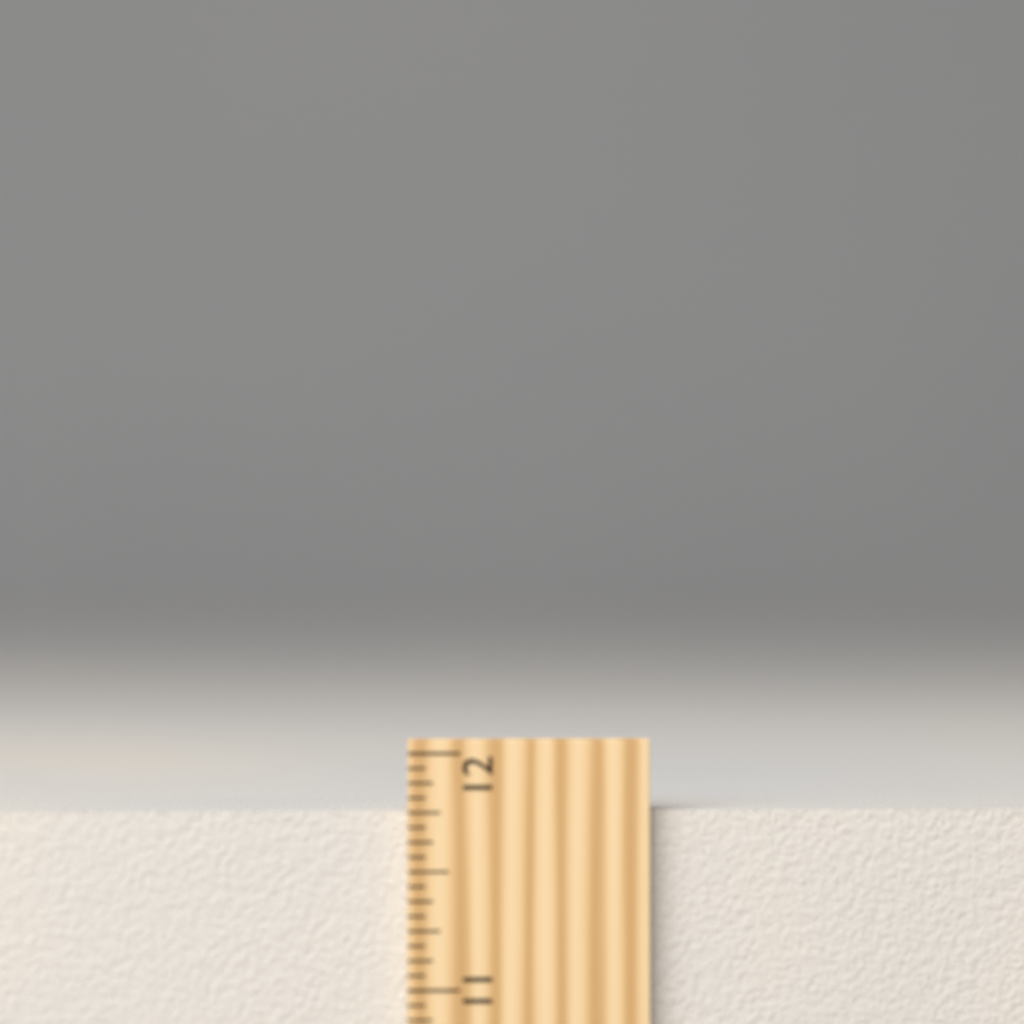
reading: 11.7500 inch
